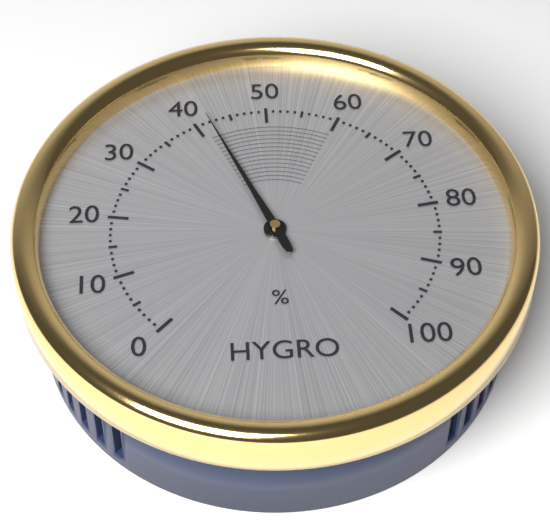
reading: 42 %
